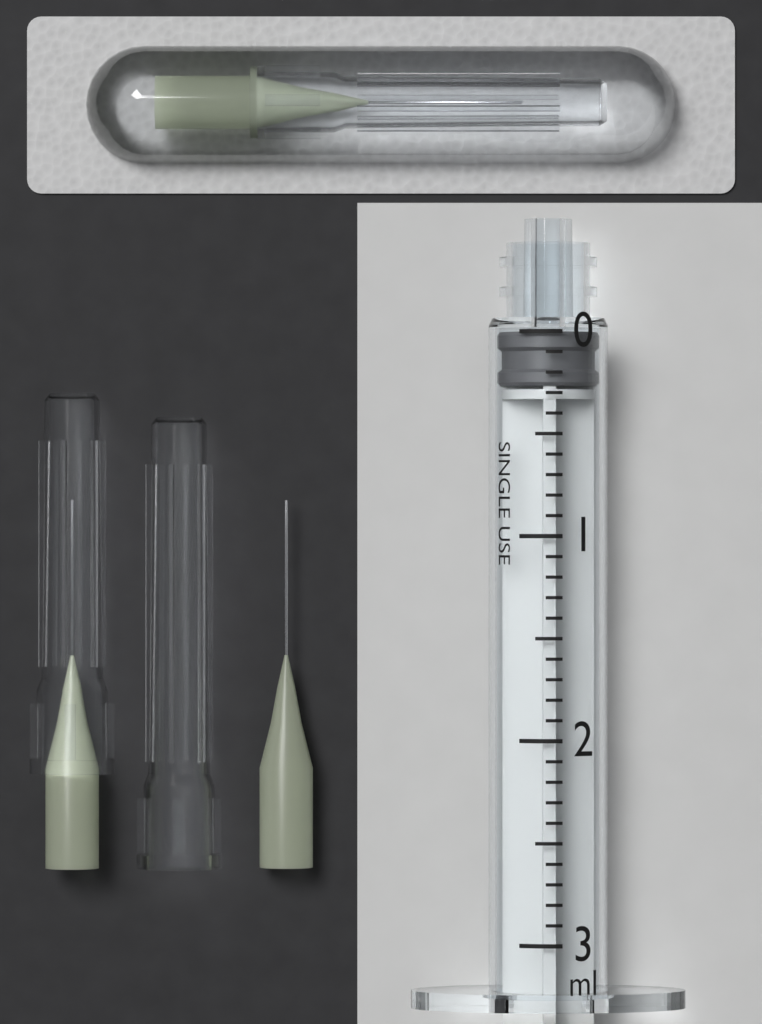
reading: 0.0 ml
